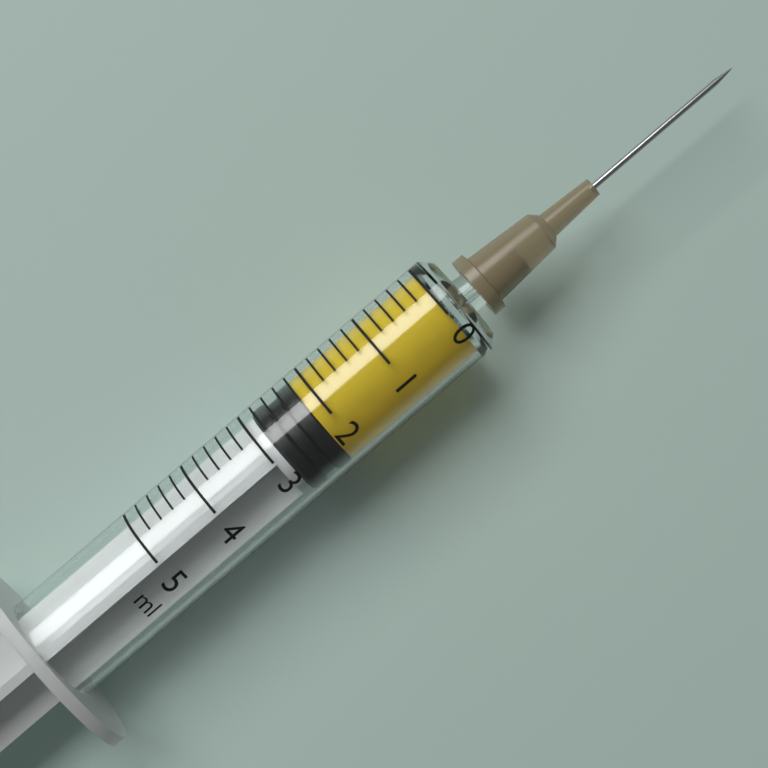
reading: 2.2 ml
